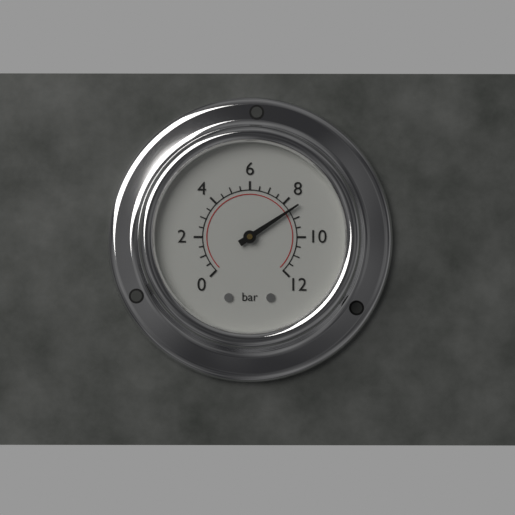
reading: 8.5 bar
